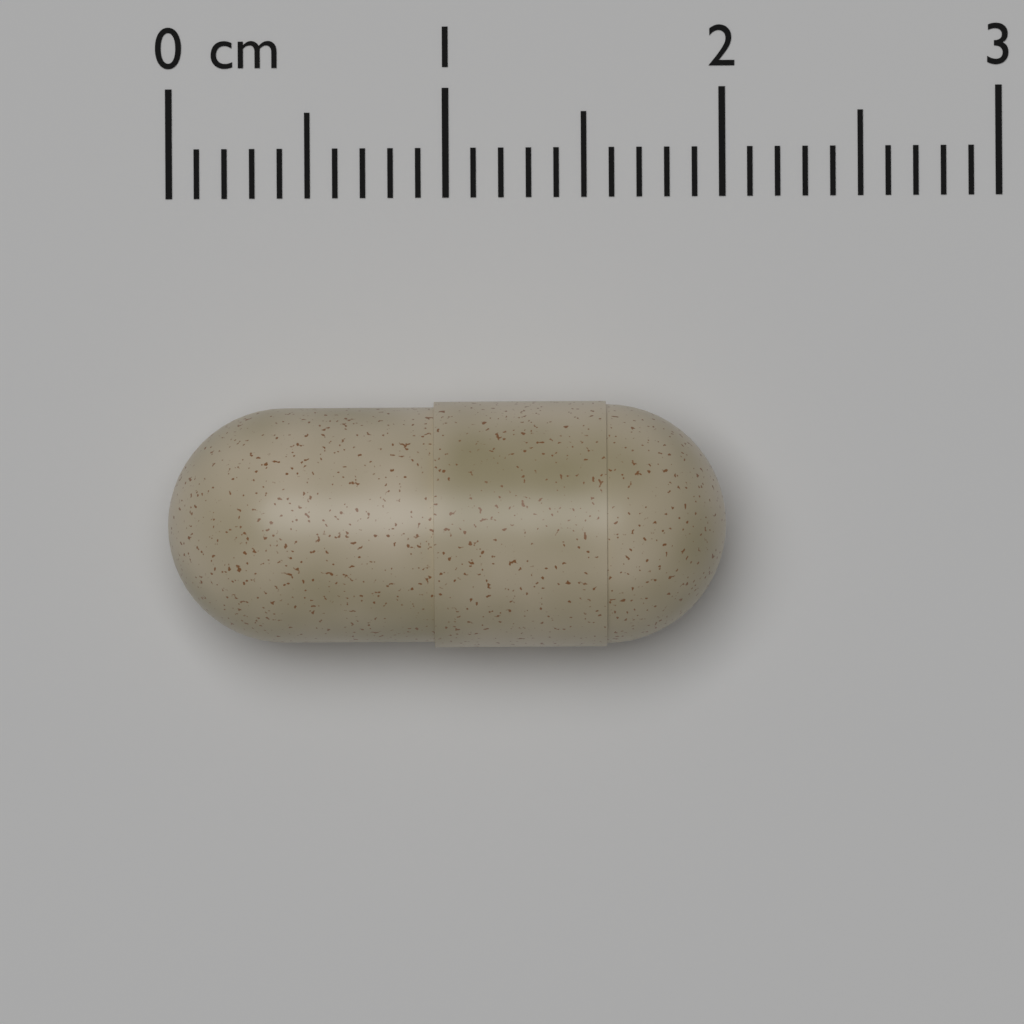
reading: 2.0 cm
